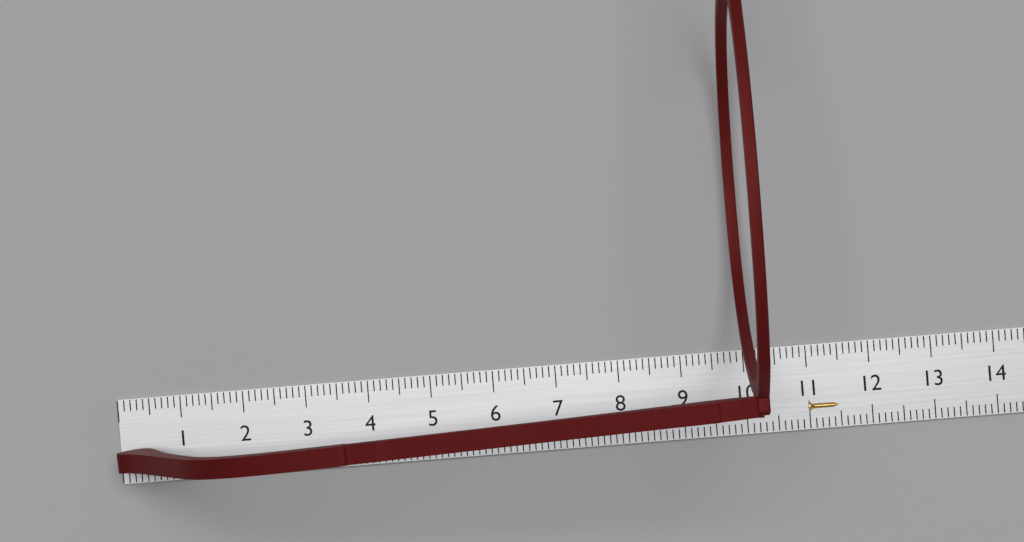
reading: 10.1 cm
